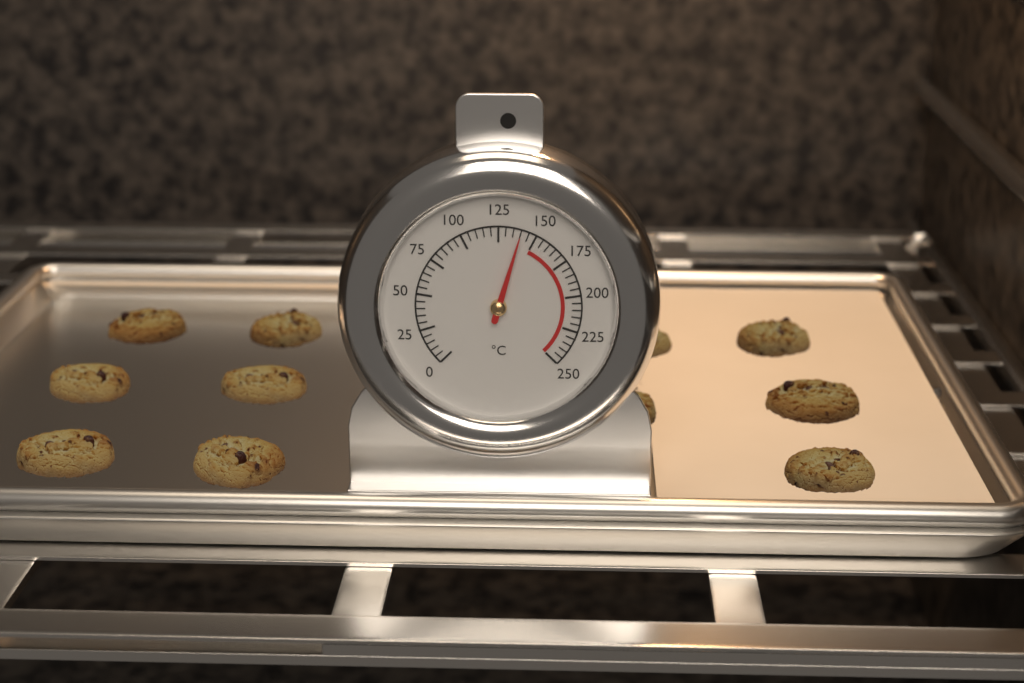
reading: 140 °C
